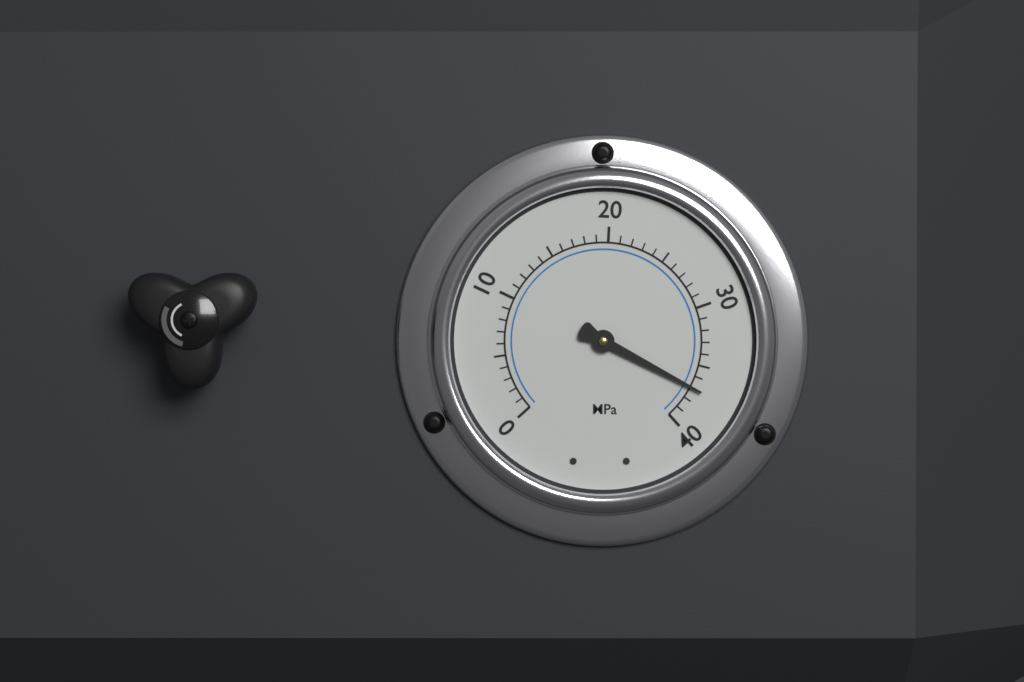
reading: 37 MPa
